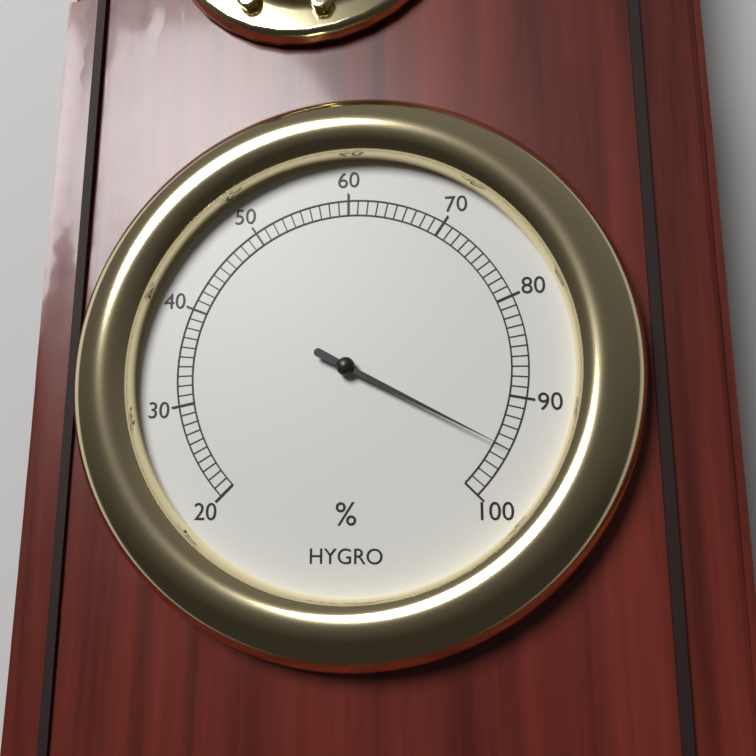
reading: 95 %
